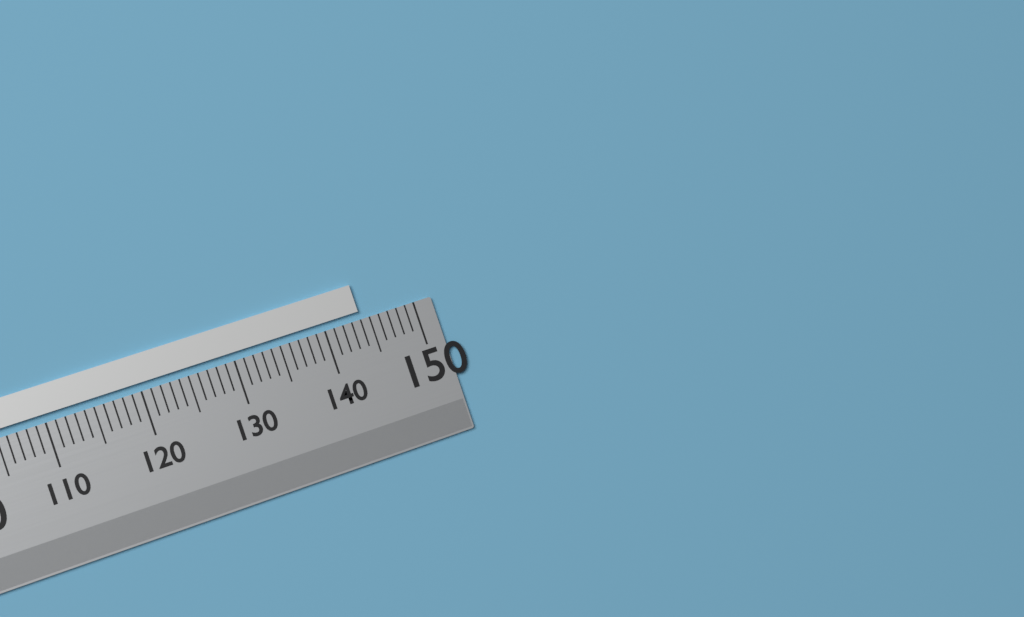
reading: 144 (no unit)
